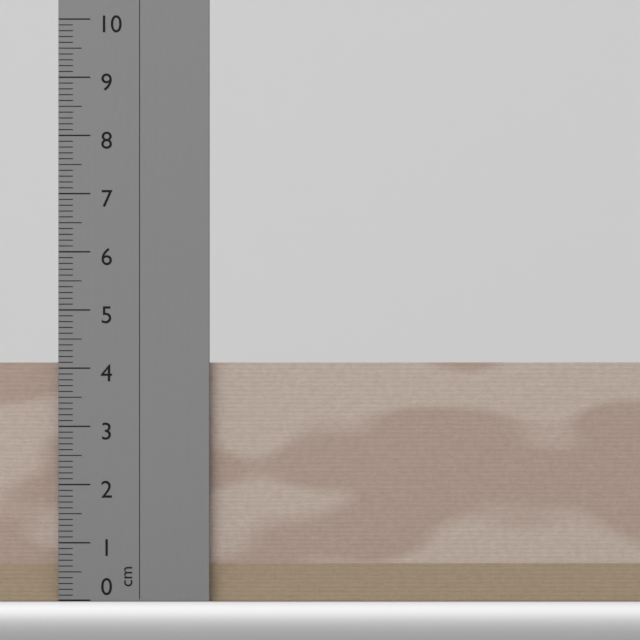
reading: 4.1 cm
